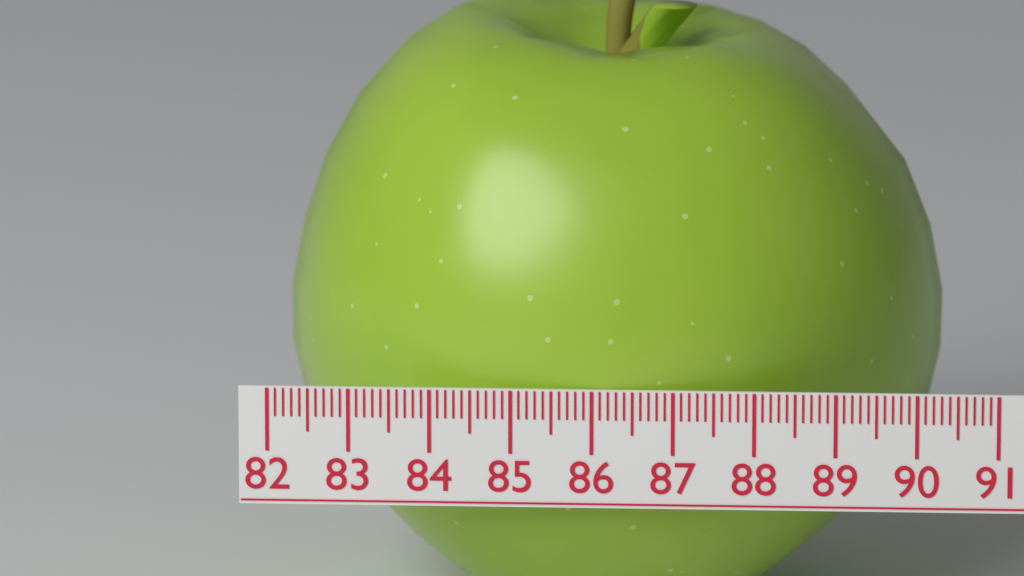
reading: 90.3 (no unit)
